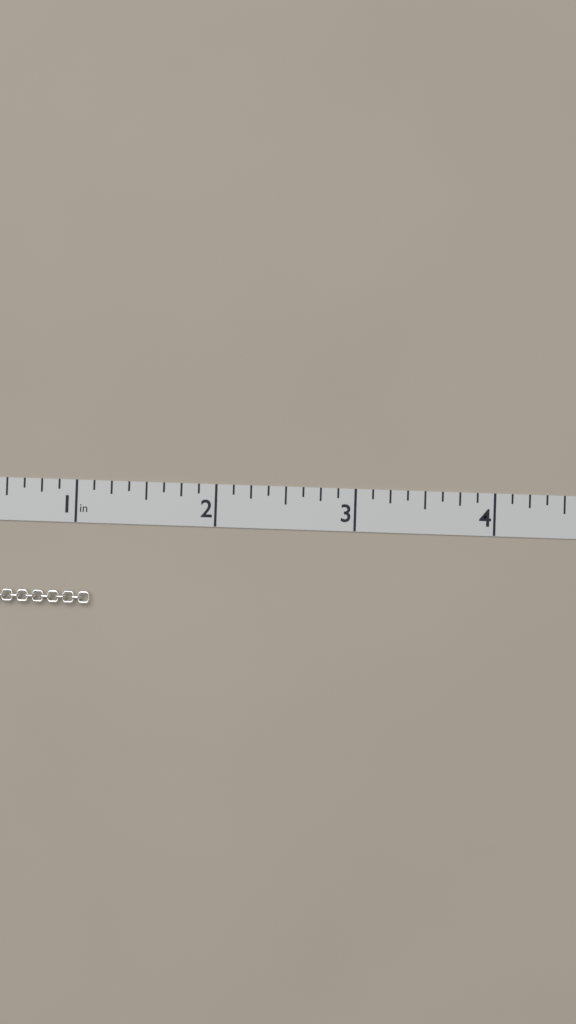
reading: 1.125 in
